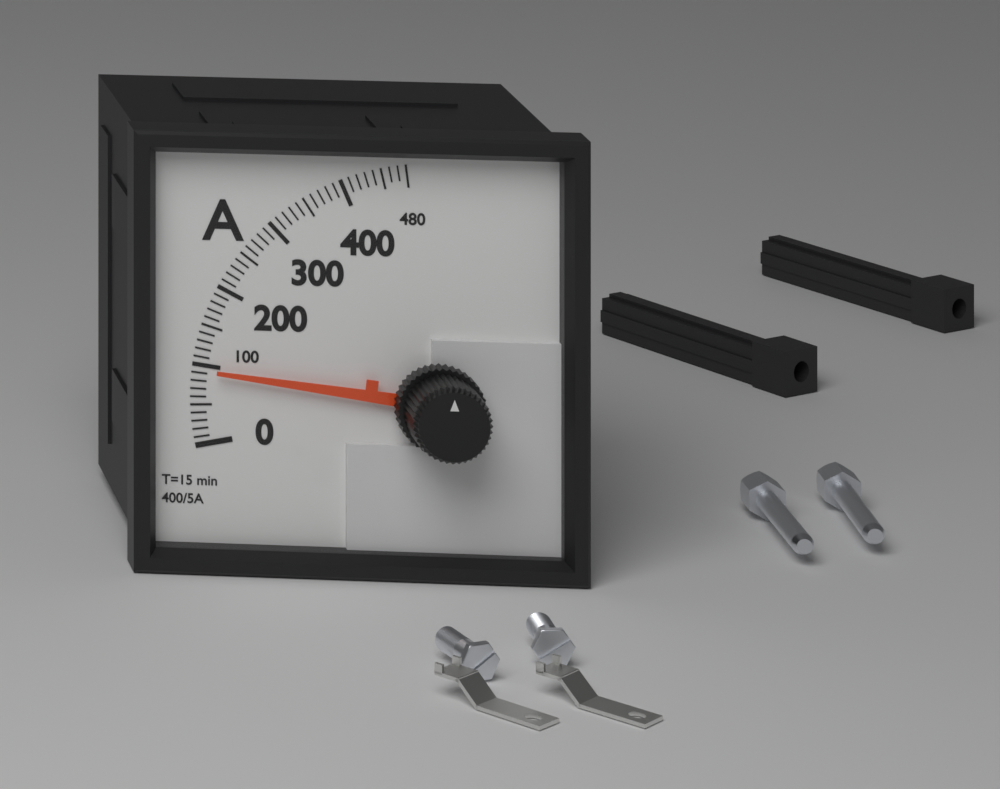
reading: 95 A
